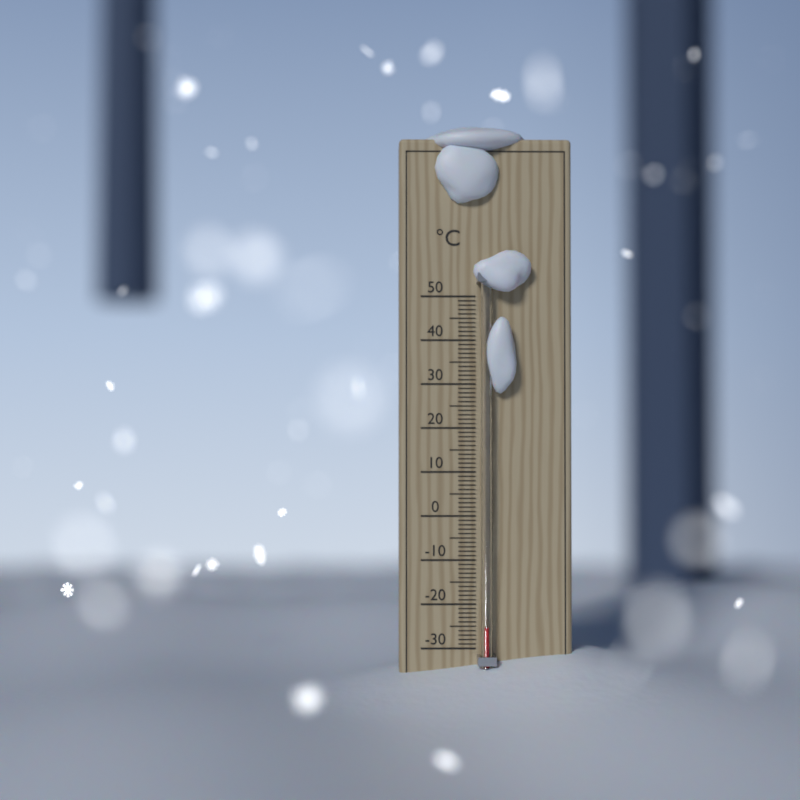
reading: -25 °C
